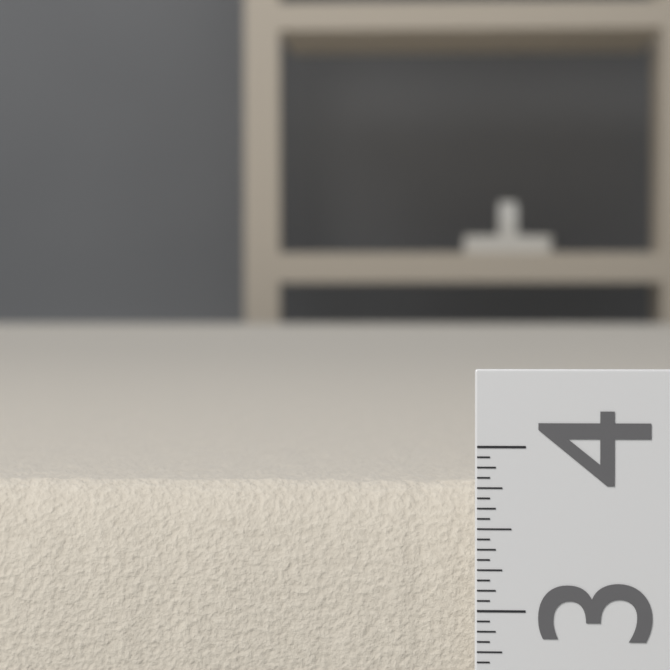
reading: 3.7500 (no unit)
